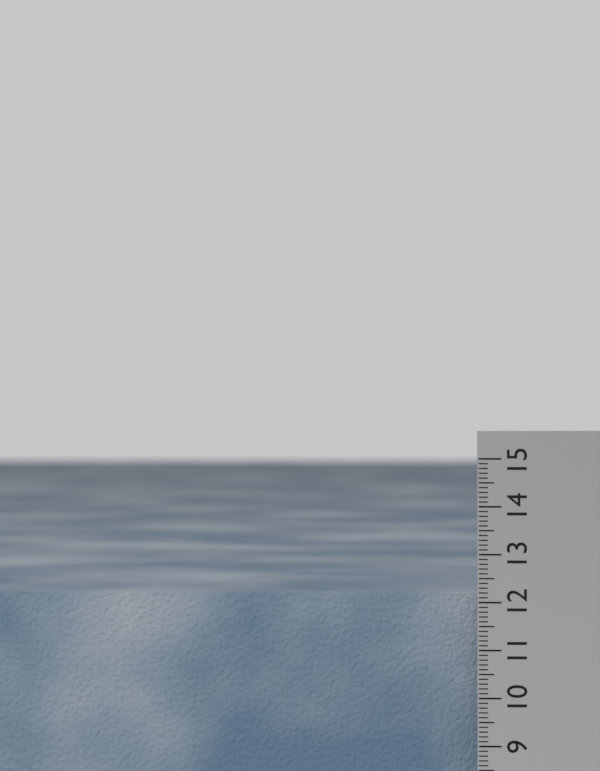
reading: 12.6 cm
